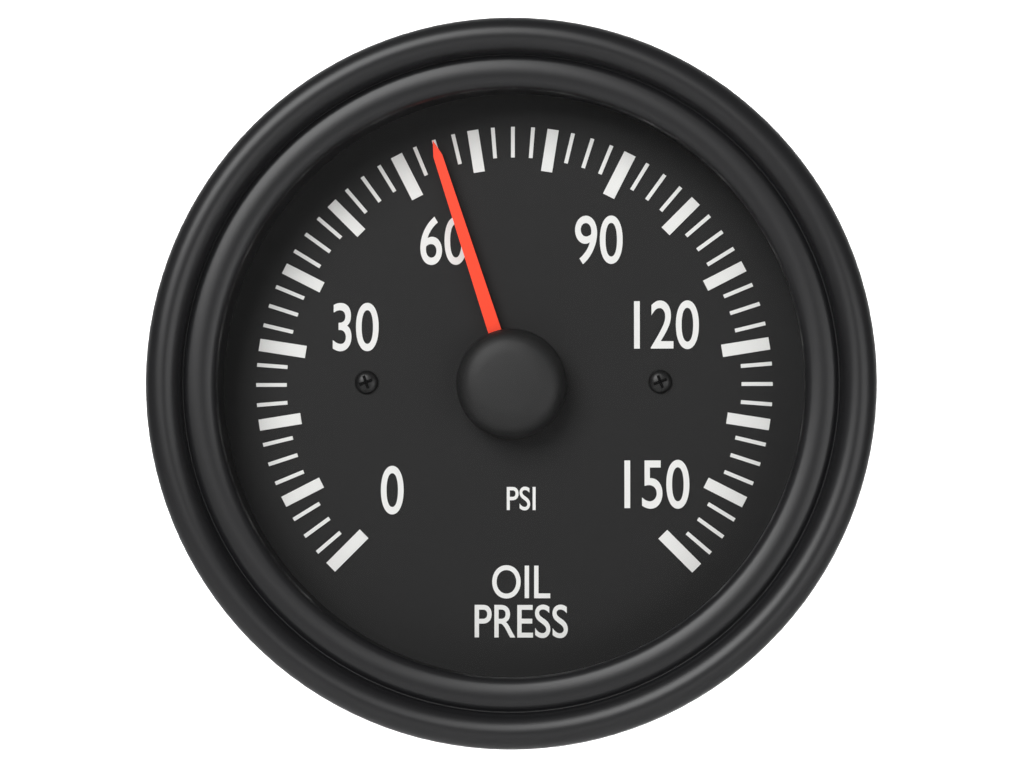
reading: 65.0 psi
